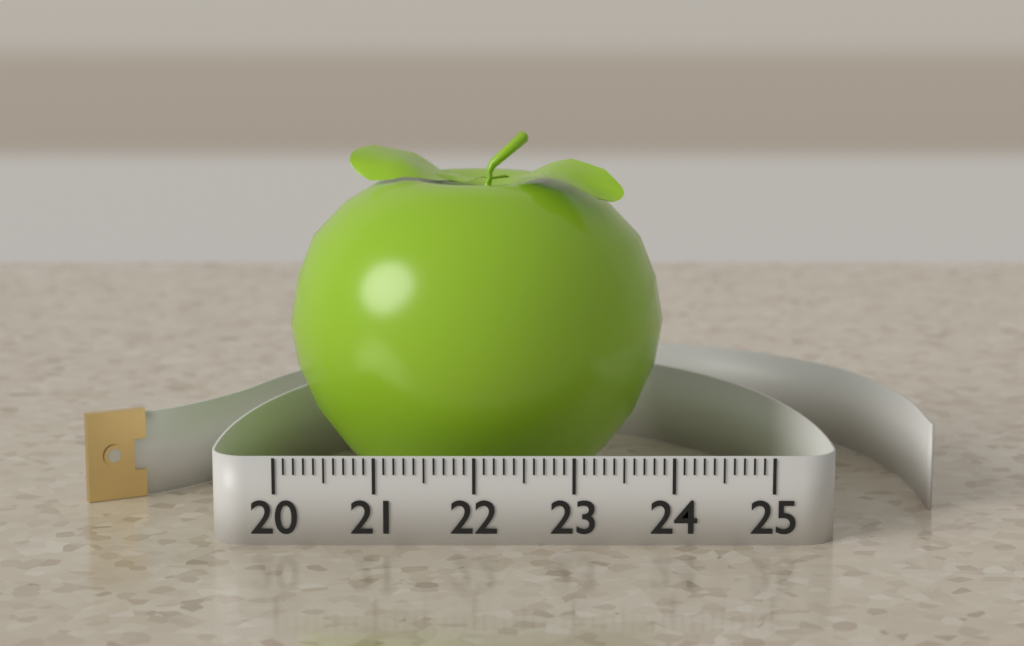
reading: 24.0 (no unit)
